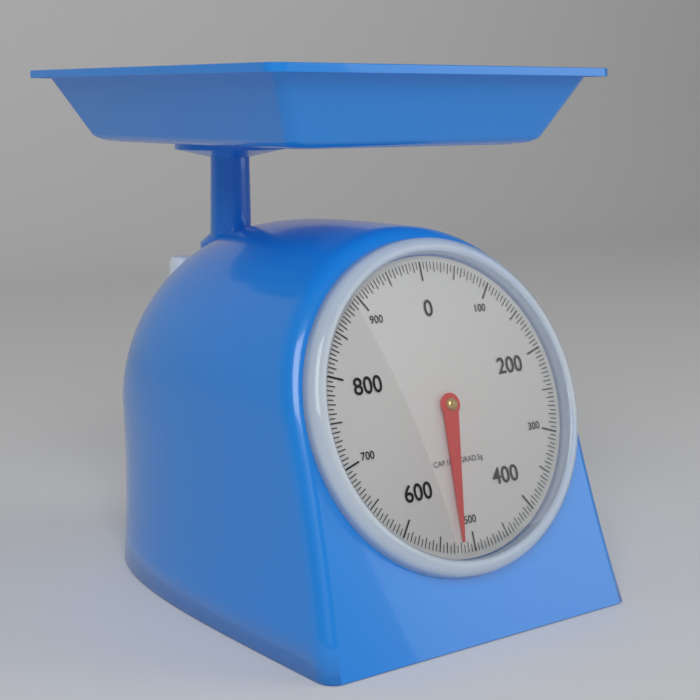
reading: 520 g
